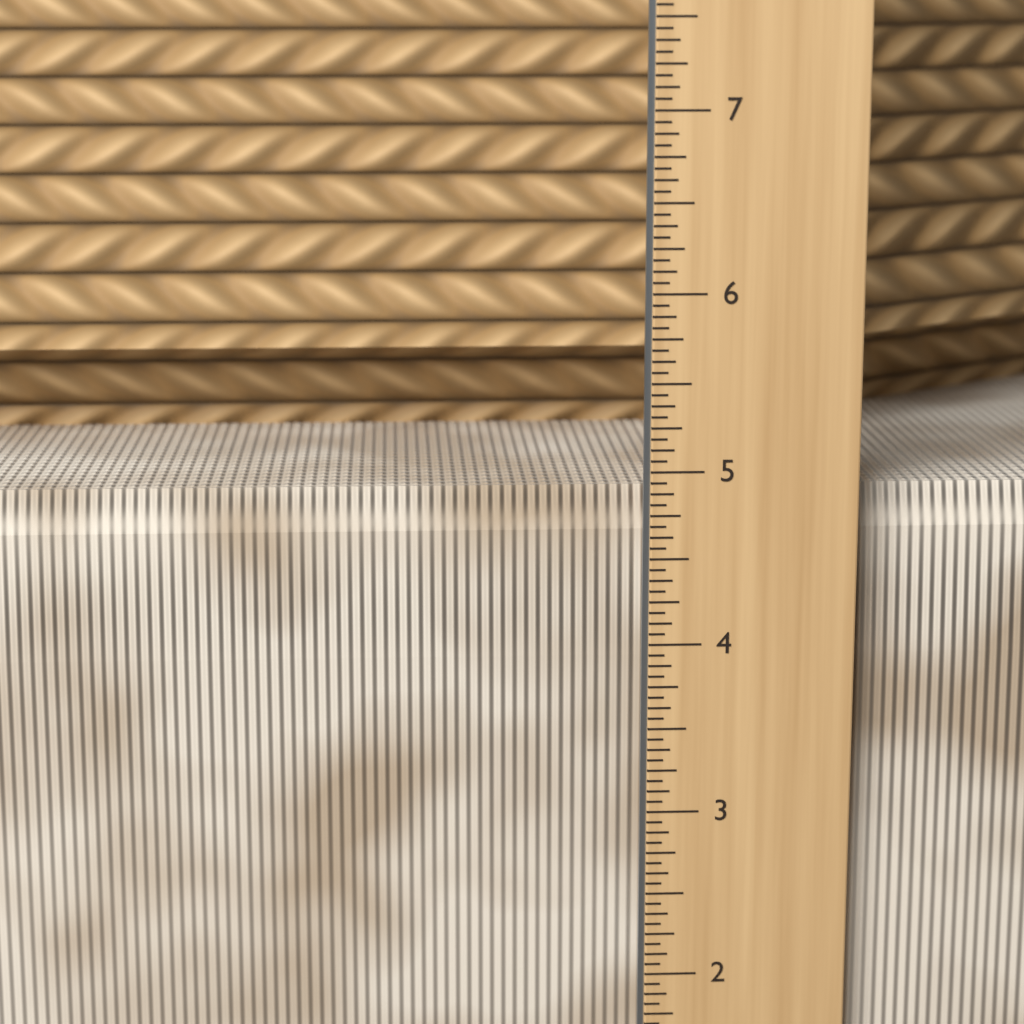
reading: 4.8750 in
